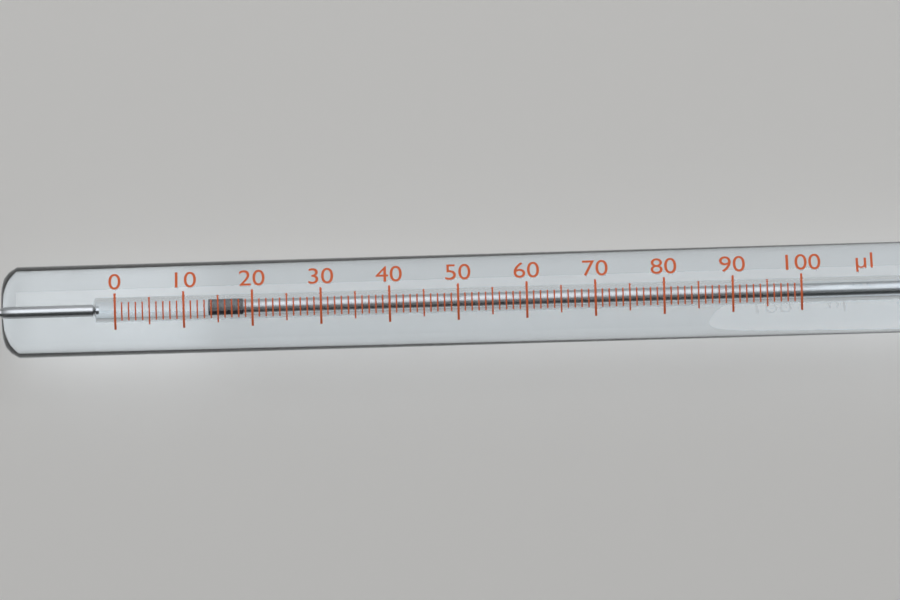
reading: 14 µl
